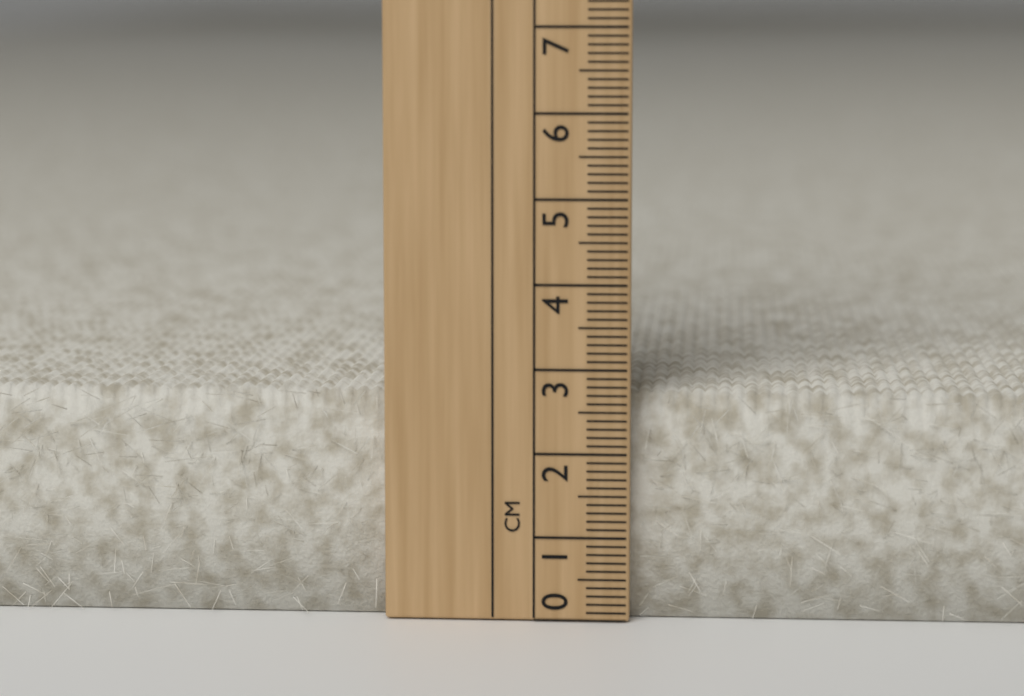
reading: 2.7 cm
